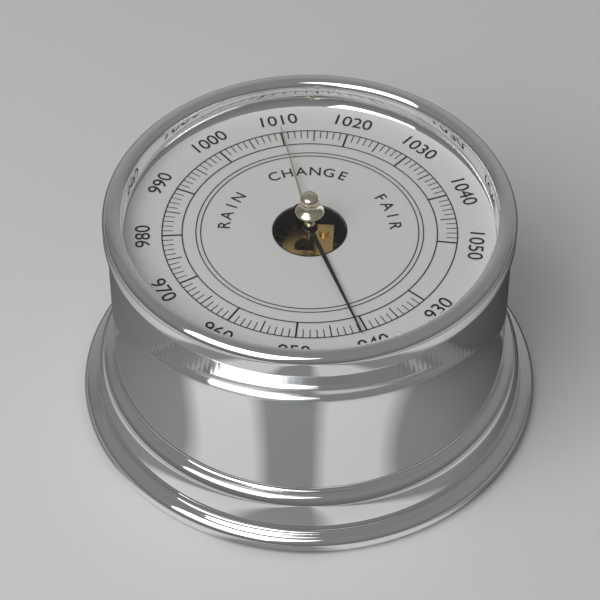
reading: 941 (no unit)
